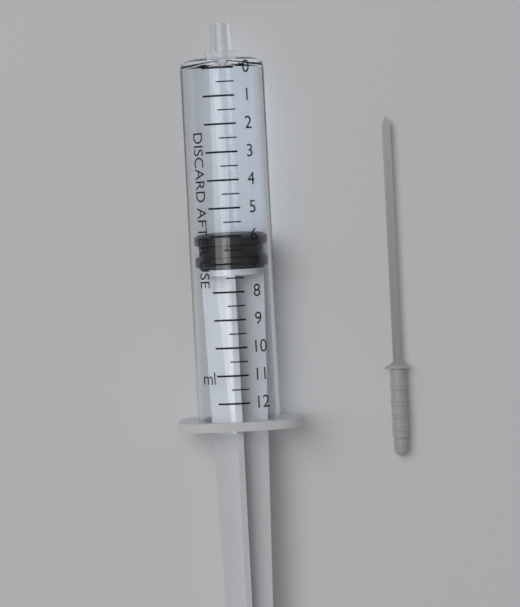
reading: 6.0 ml
